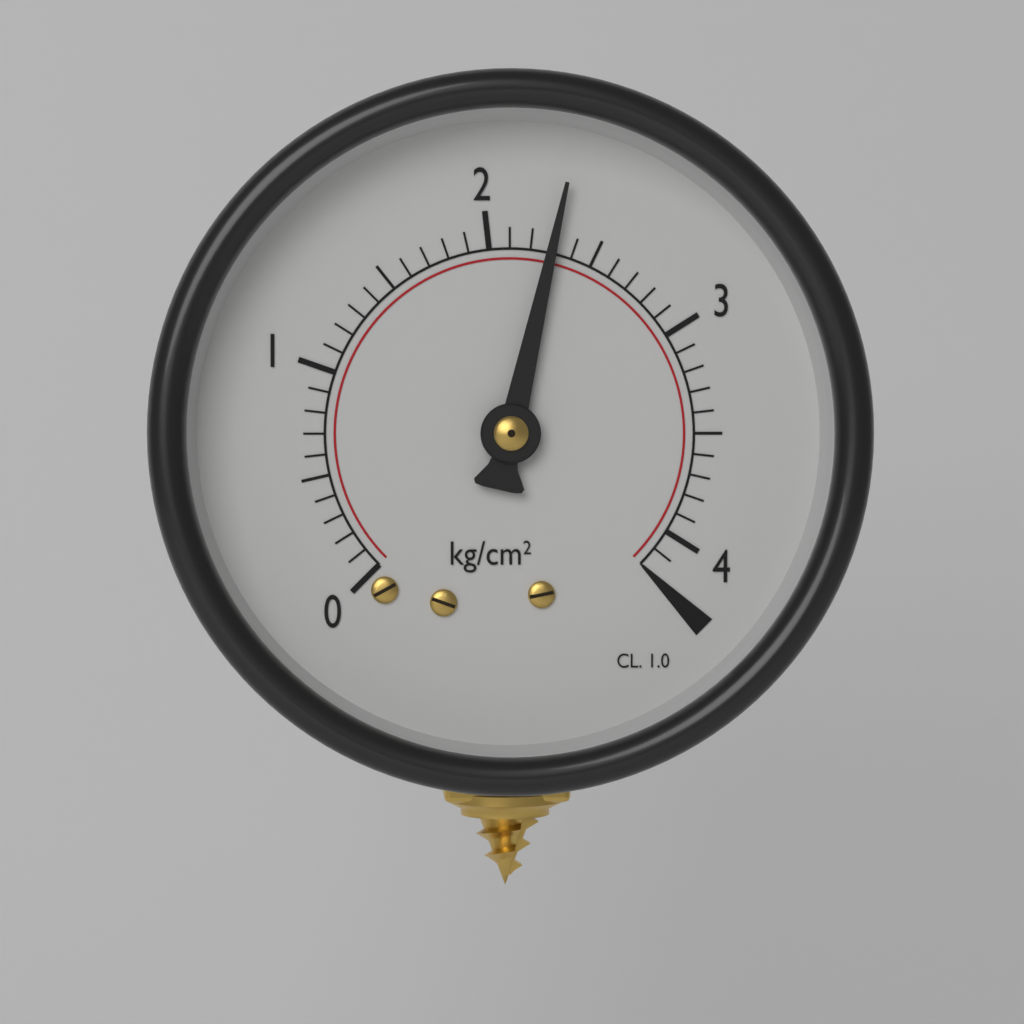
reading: 2.3 kg/cm²
